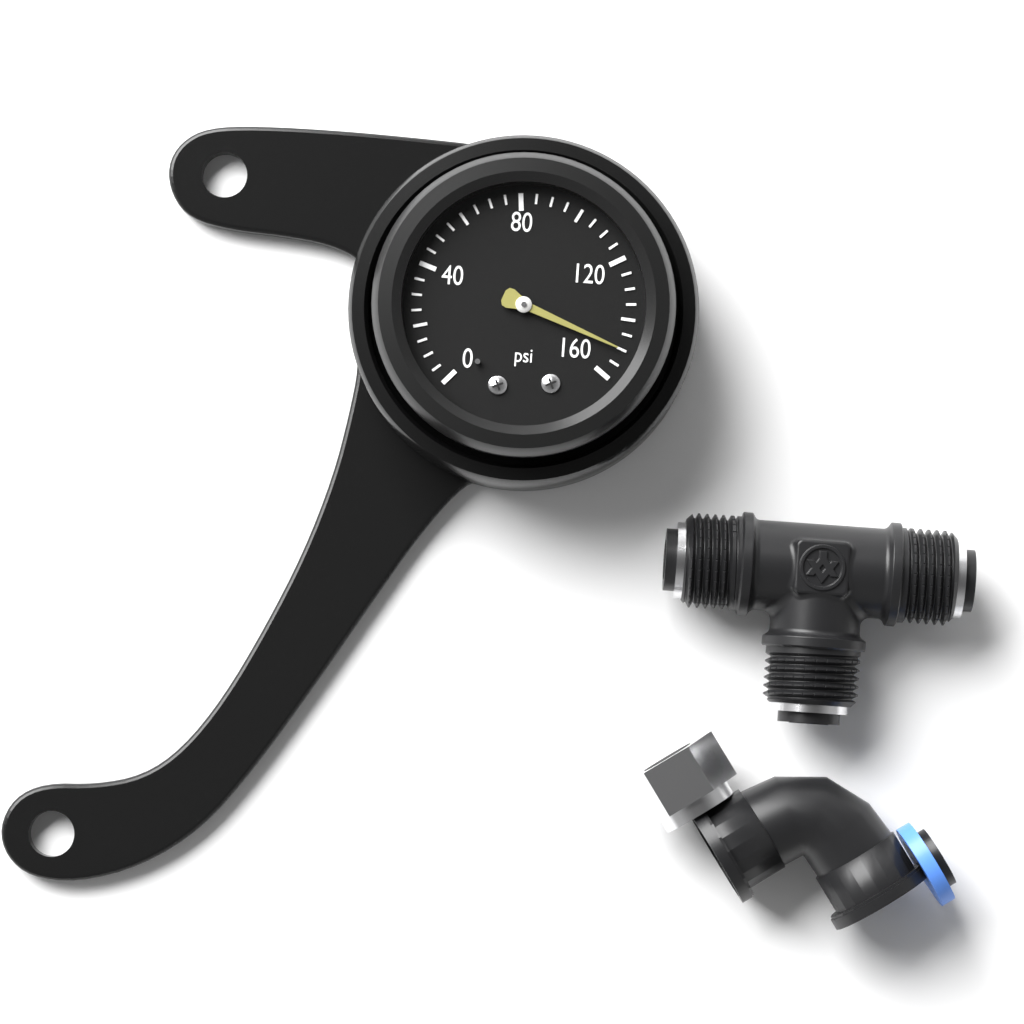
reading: 150 psi
